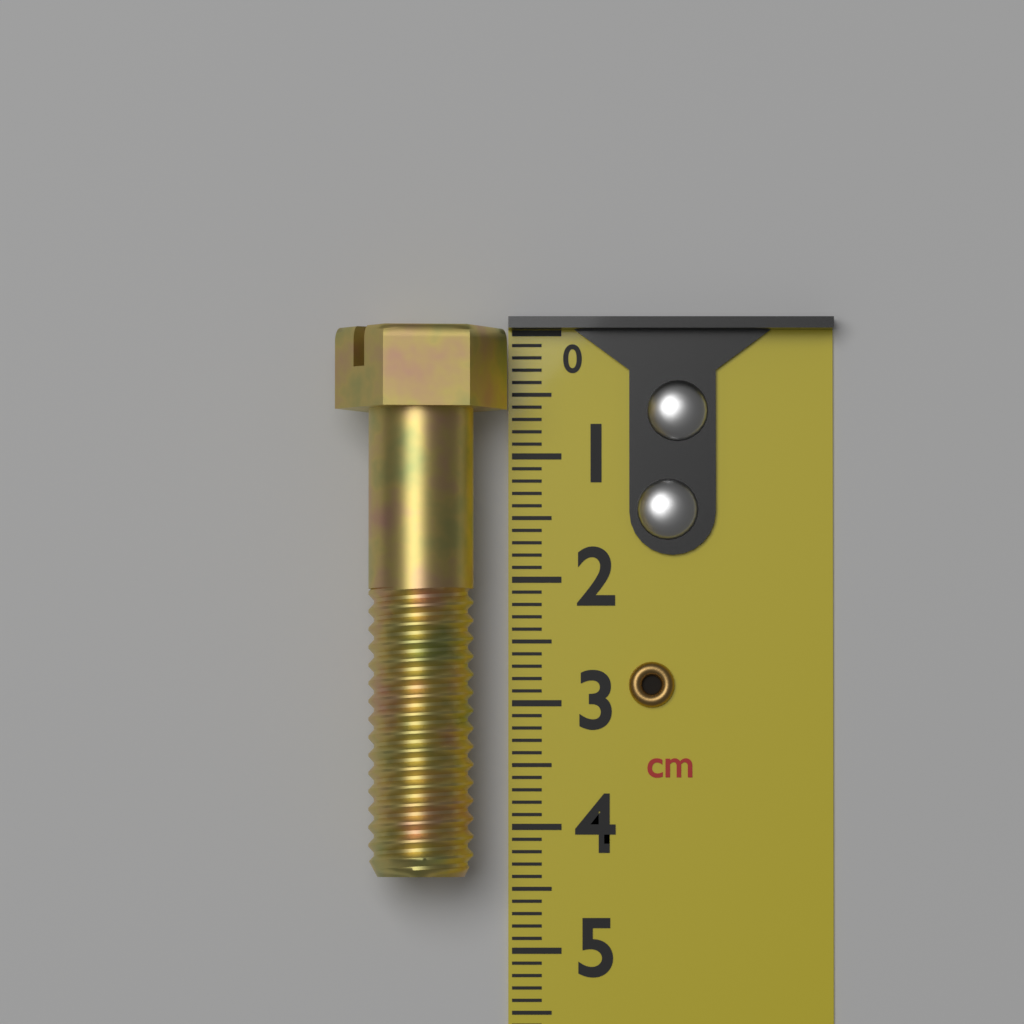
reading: 4.4 cm
